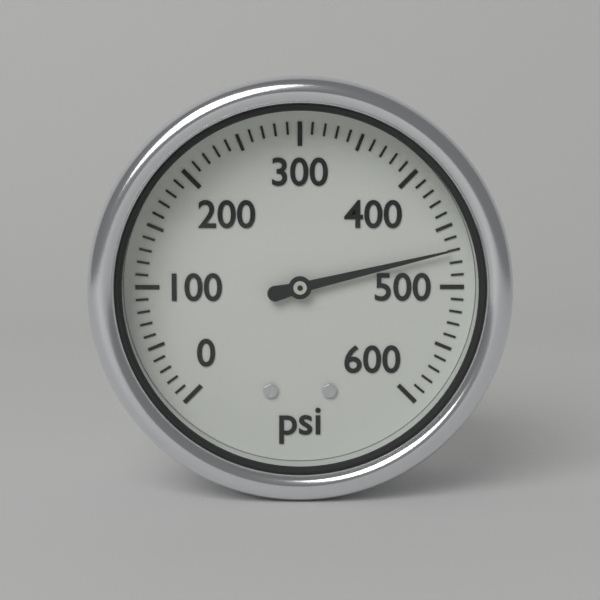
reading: 470 psi
